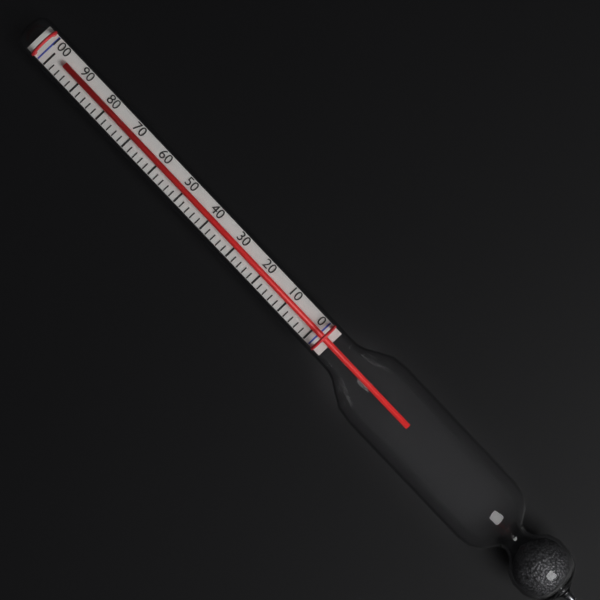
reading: 96 (no unit)
